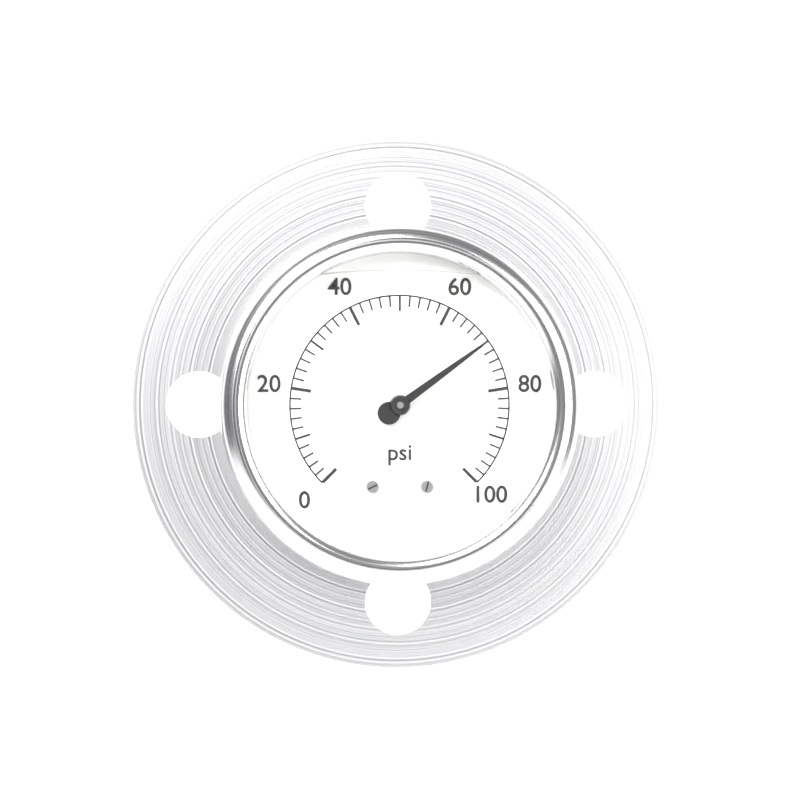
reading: 70 psi
